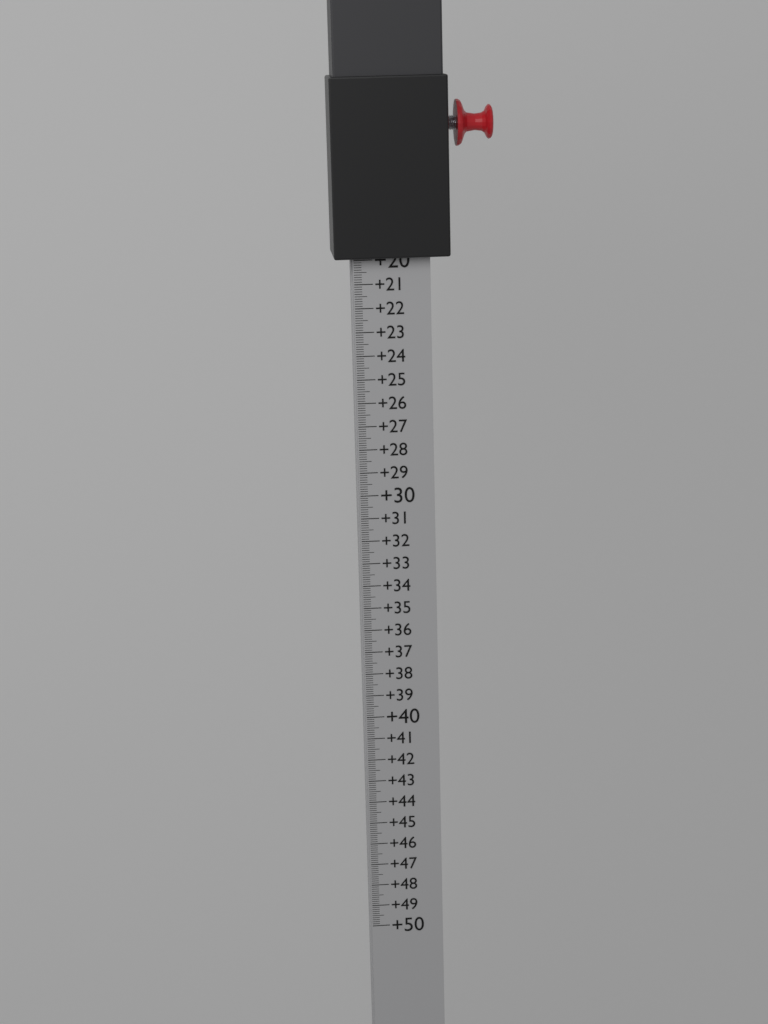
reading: 19.9 (no unit)
